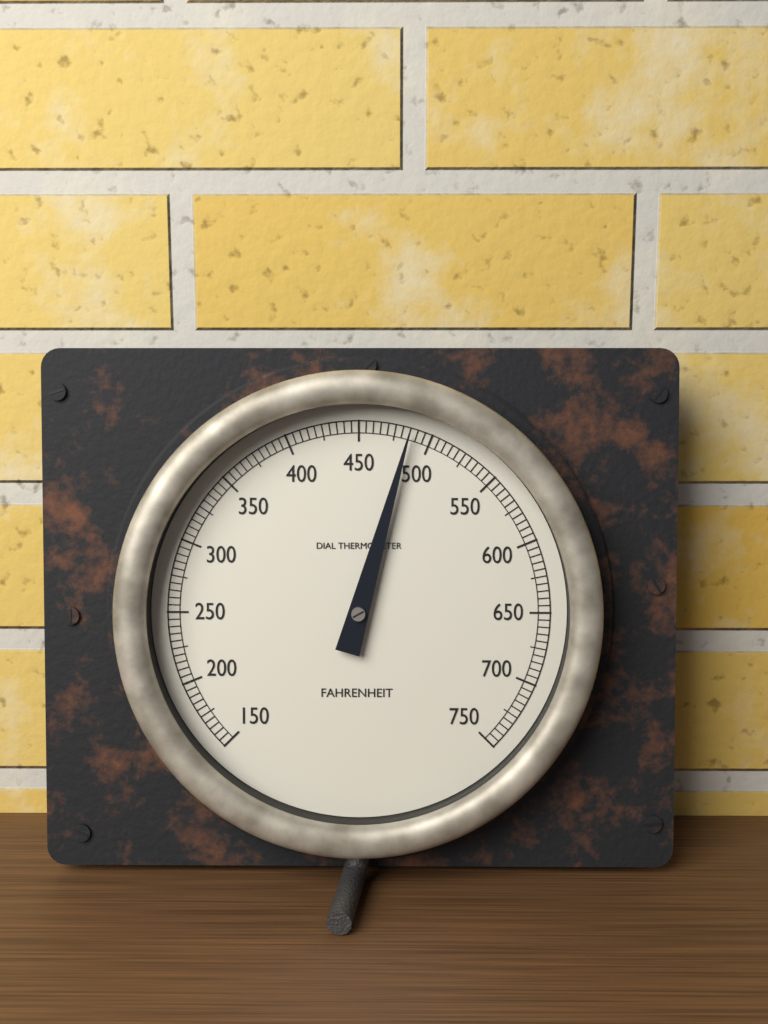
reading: 485 °F
